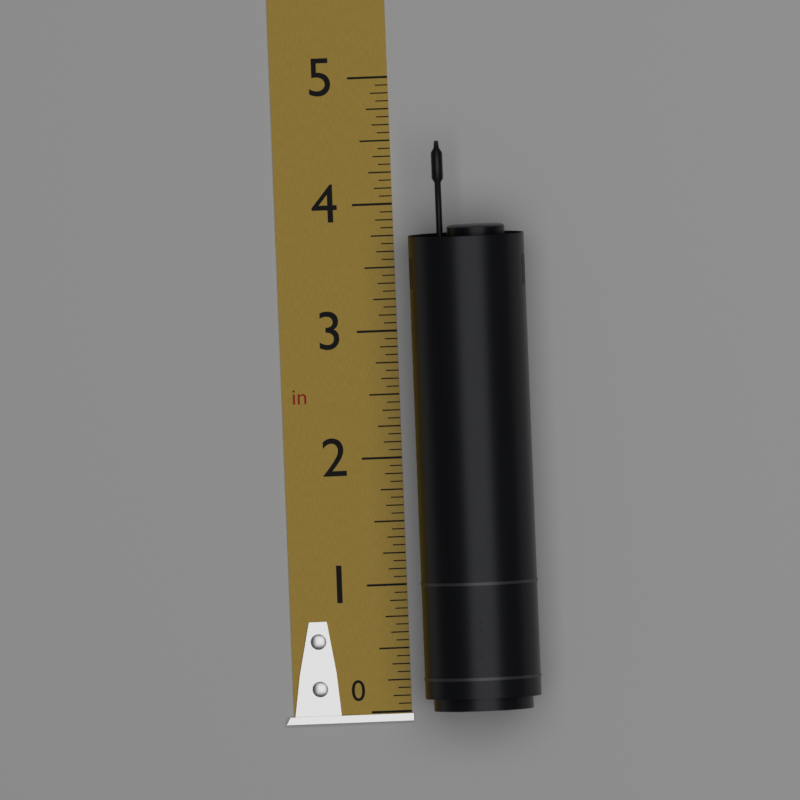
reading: 4.5000 in
